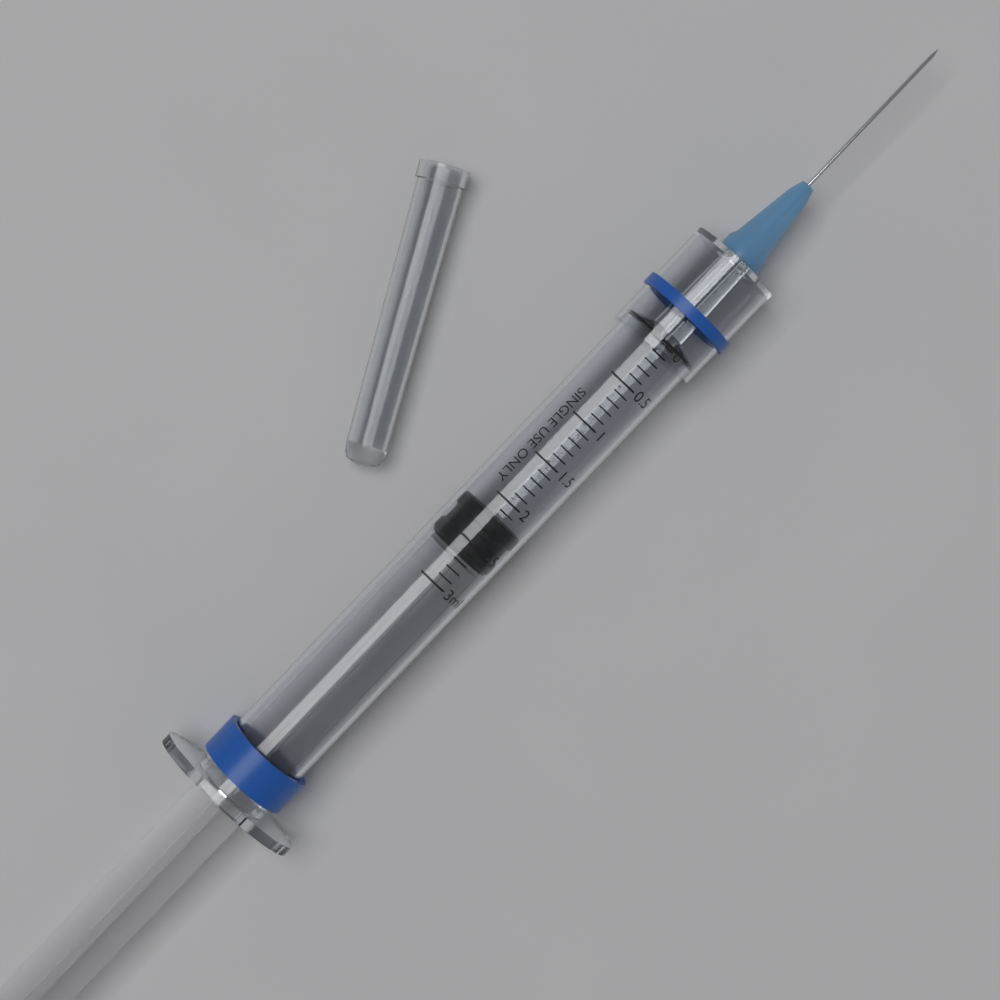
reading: 2.2 ml
